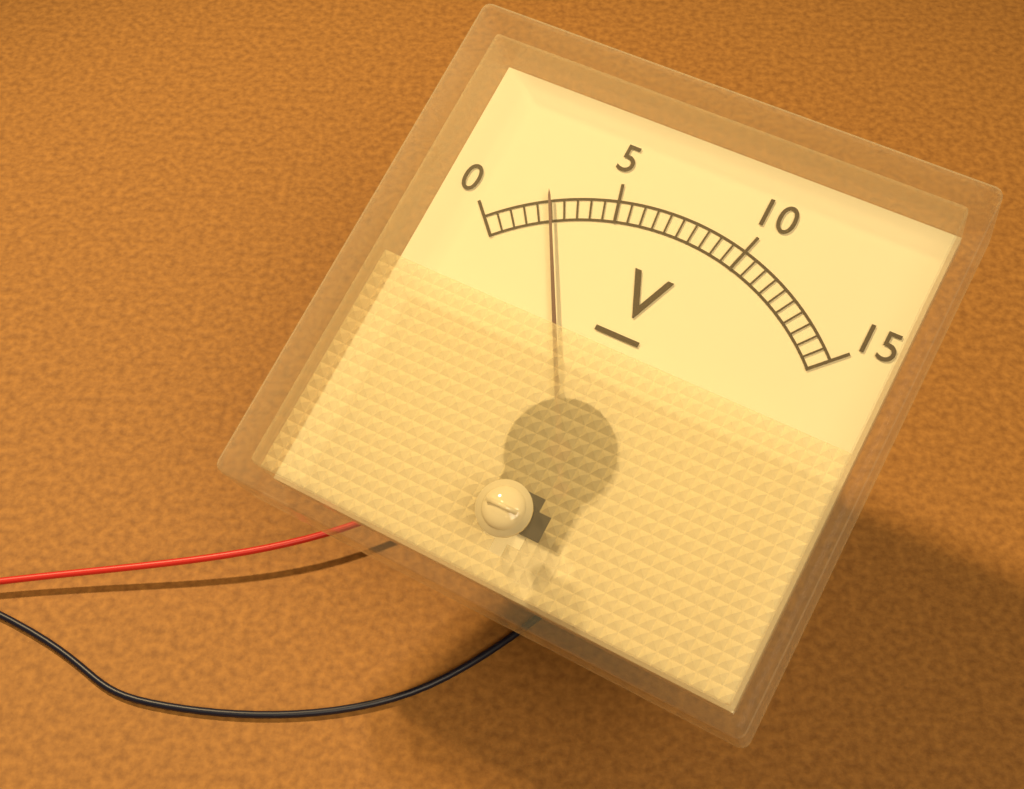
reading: 2.5 V
